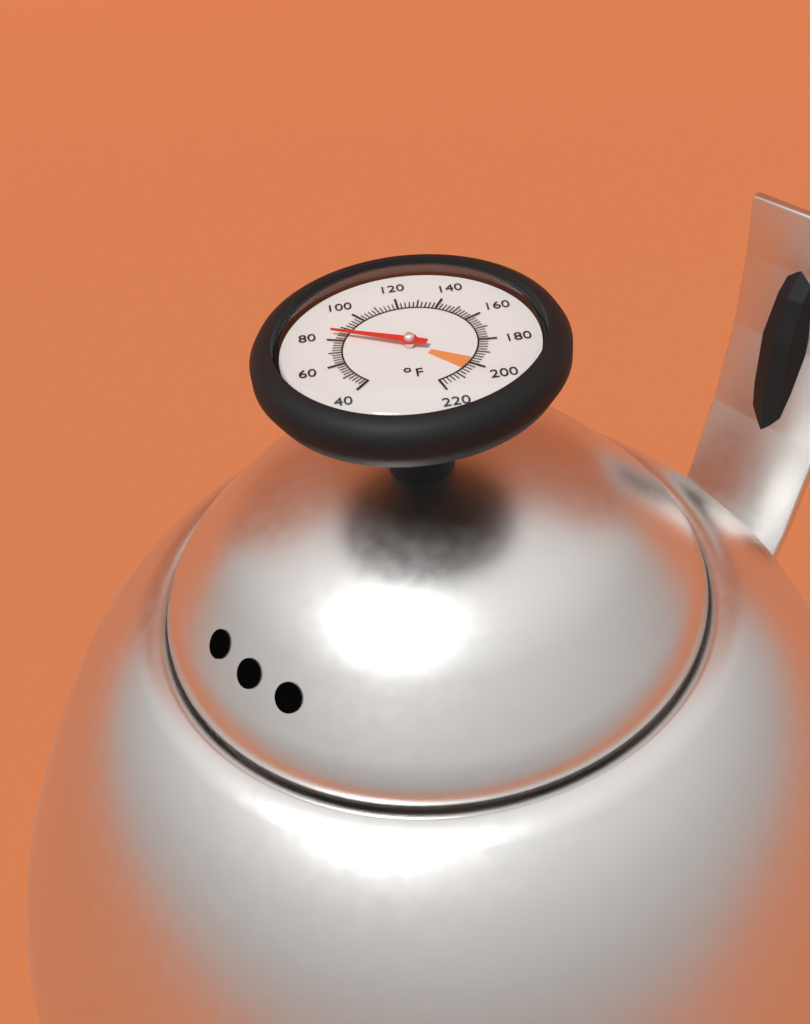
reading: 84 °F
